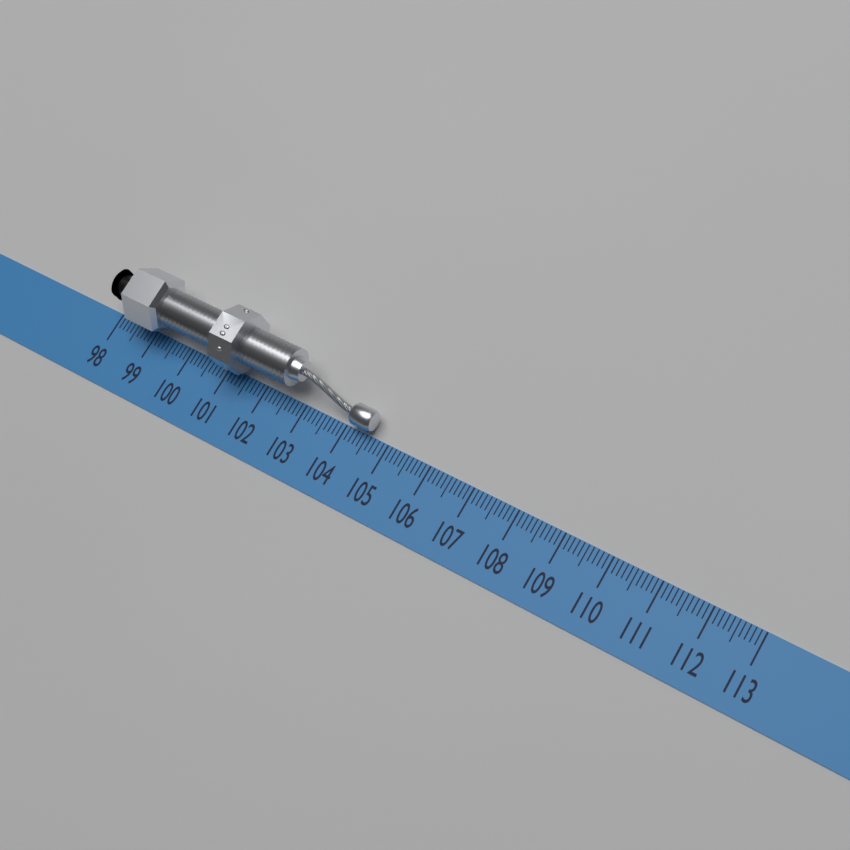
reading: 104.6 (no unit)
